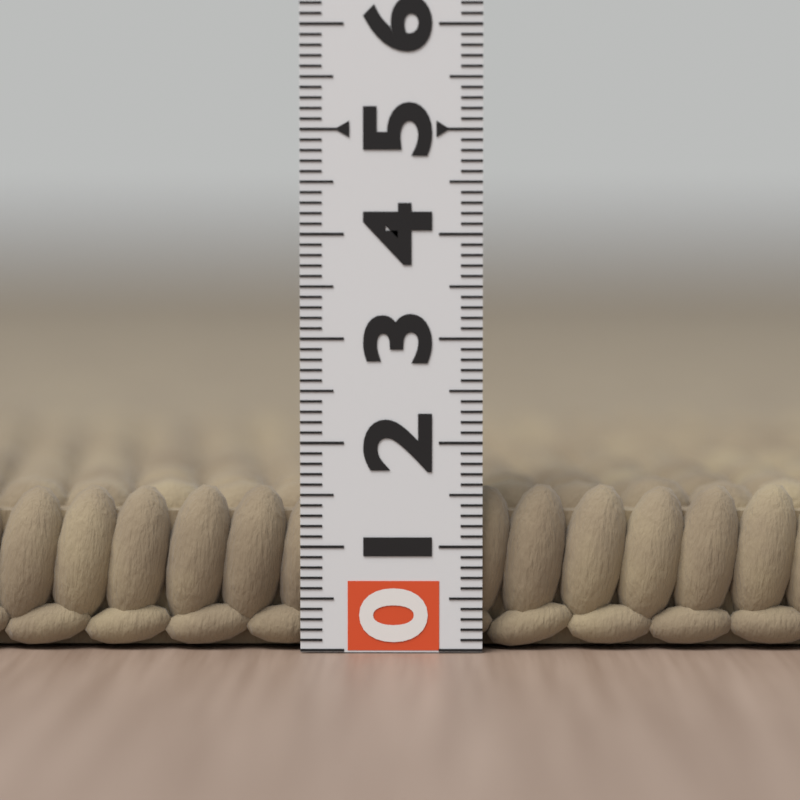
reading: 1.6 (no unit)
